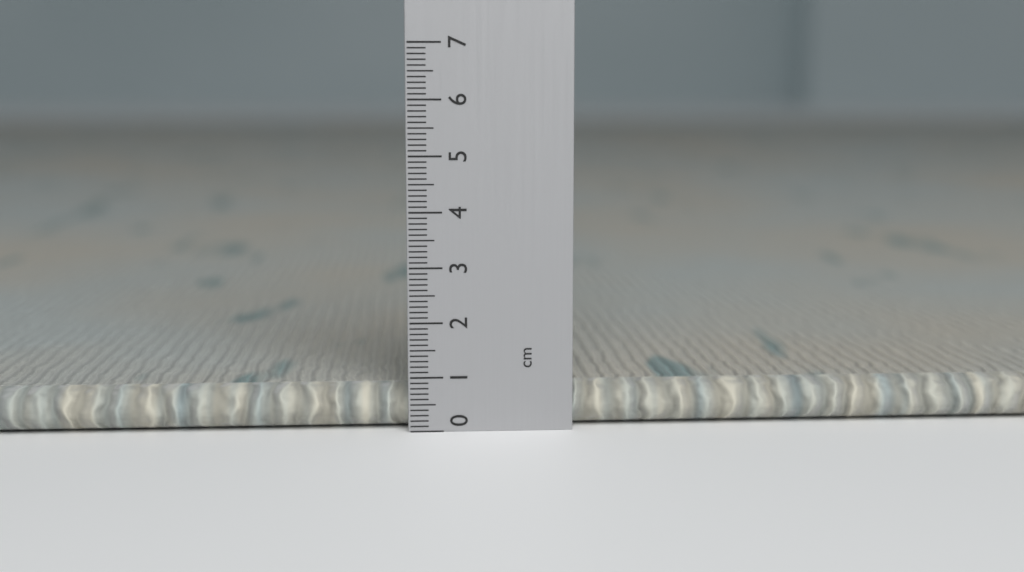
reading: 0.8 cm
